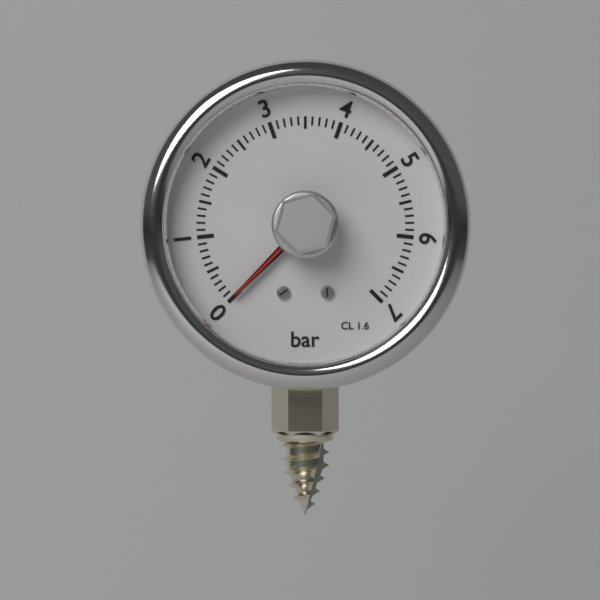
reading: 0.0 bar
